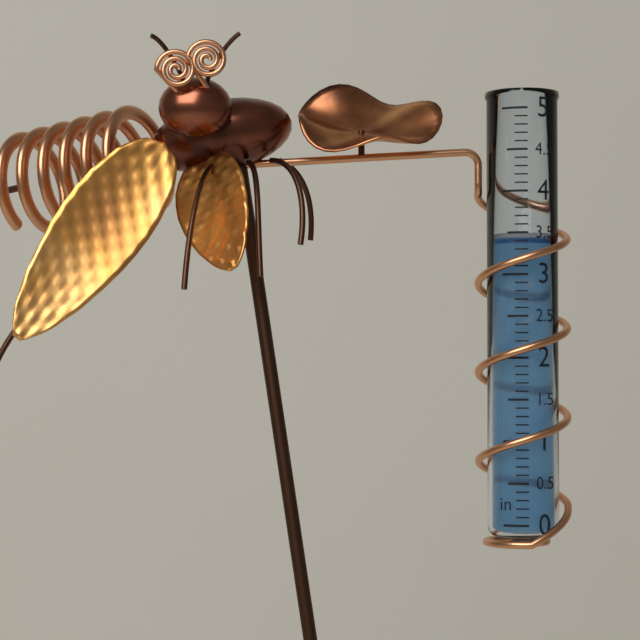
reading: 3.4 in
